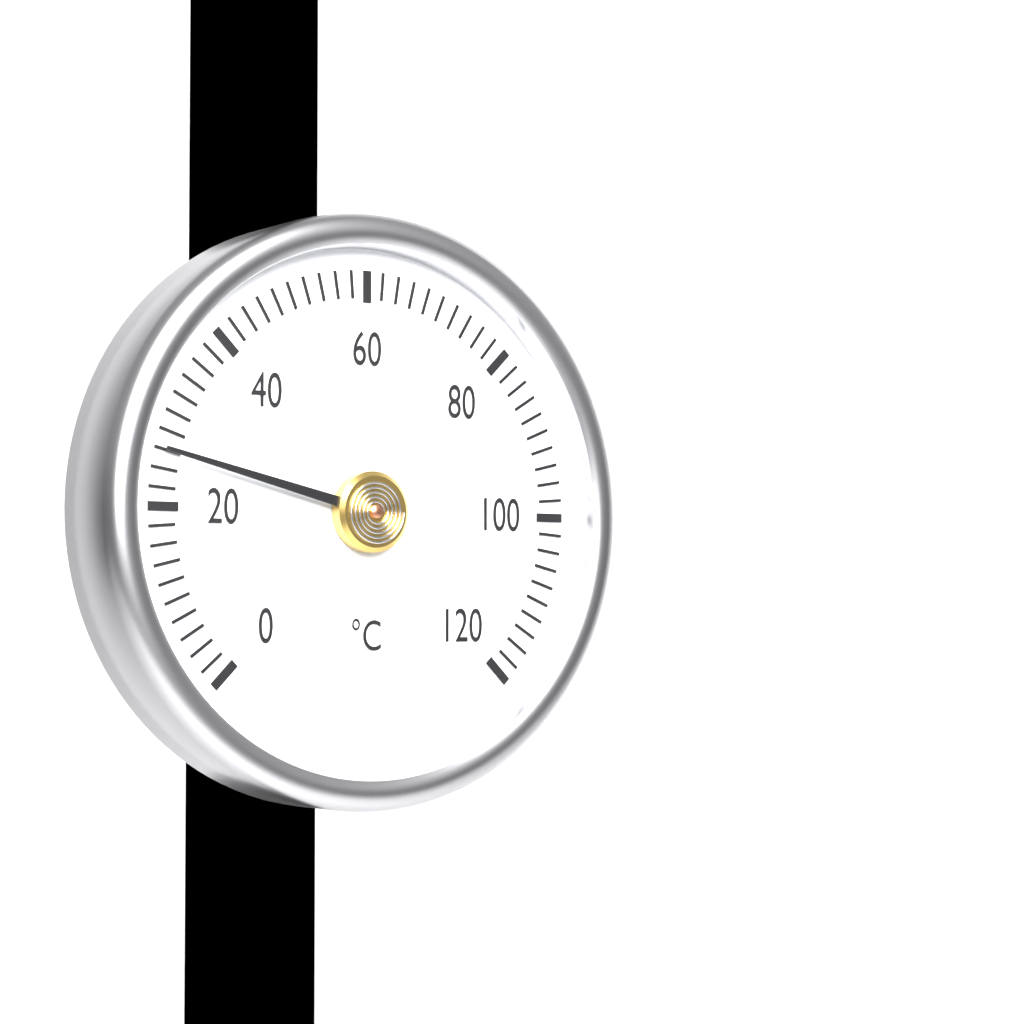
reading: 26 °C
